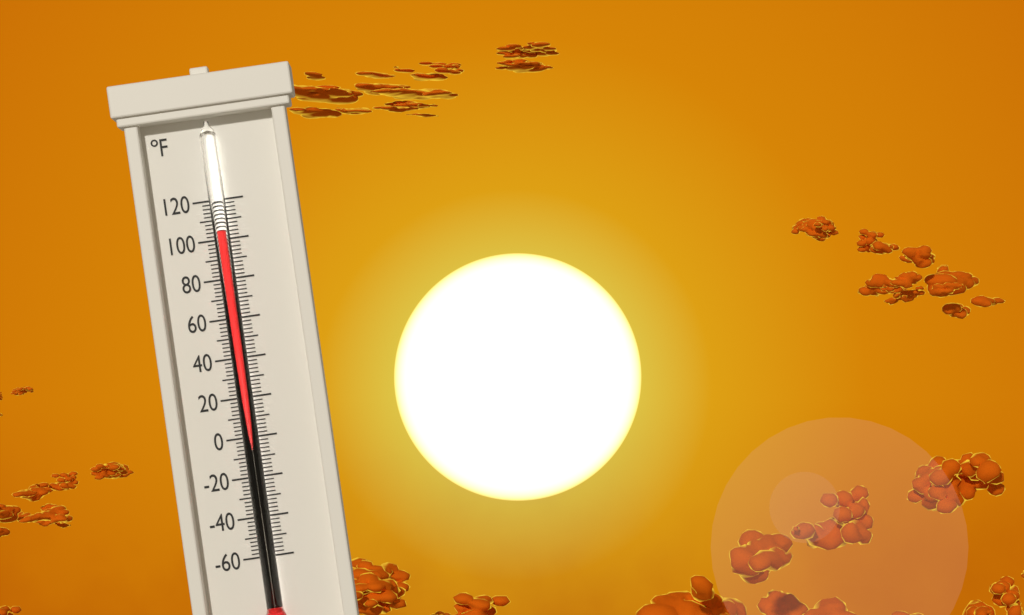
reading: 104 °F
